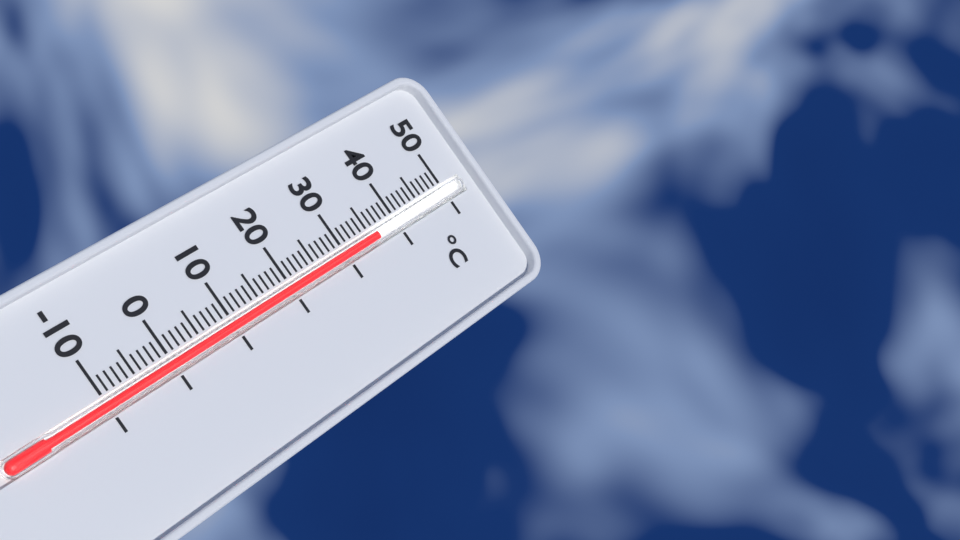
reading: 36 °C
